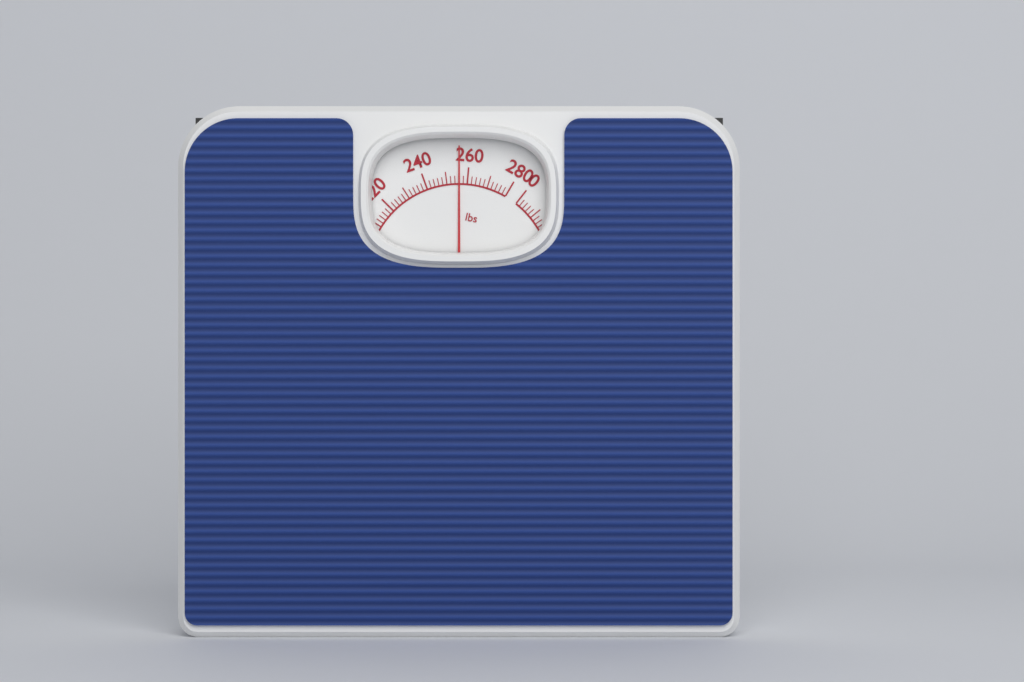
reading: 256 lbs
